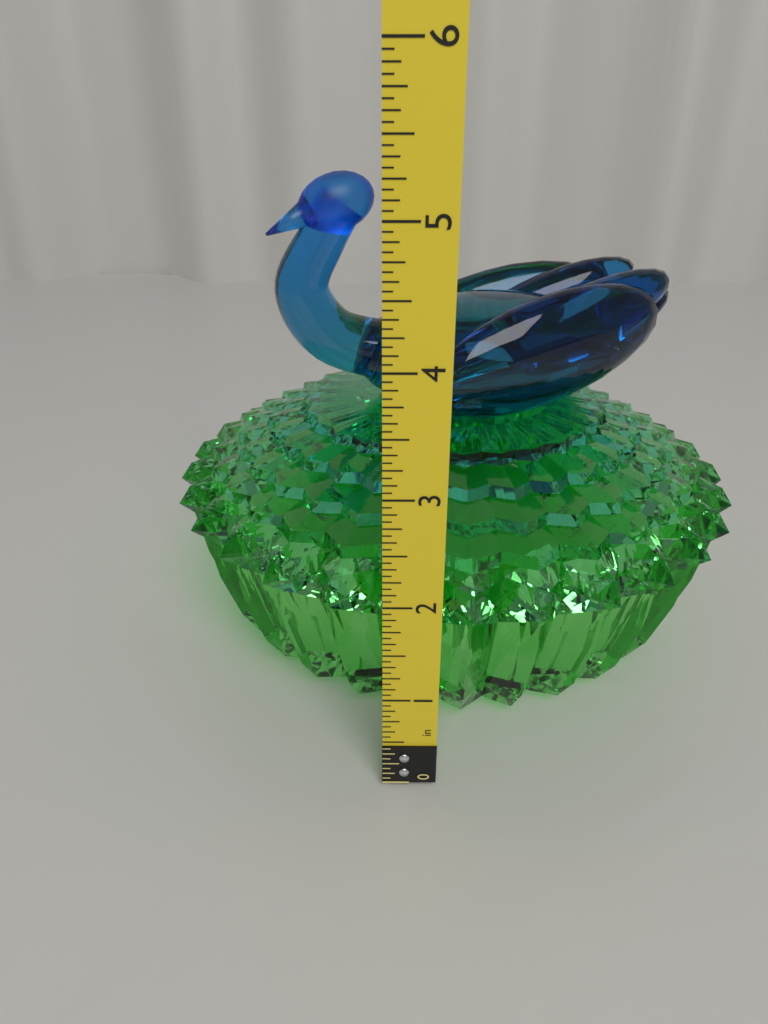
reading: 5.1250 in
